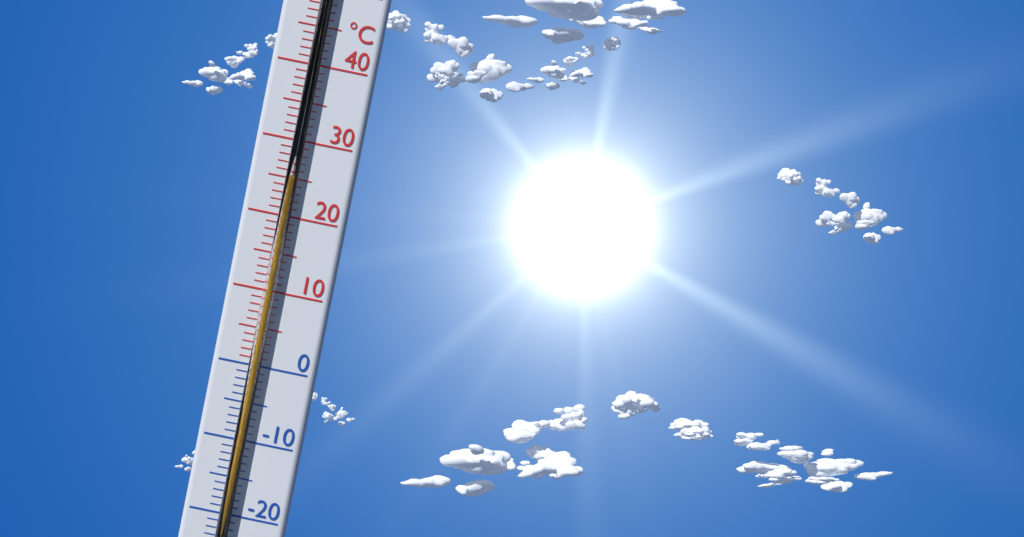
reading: 25 °C
